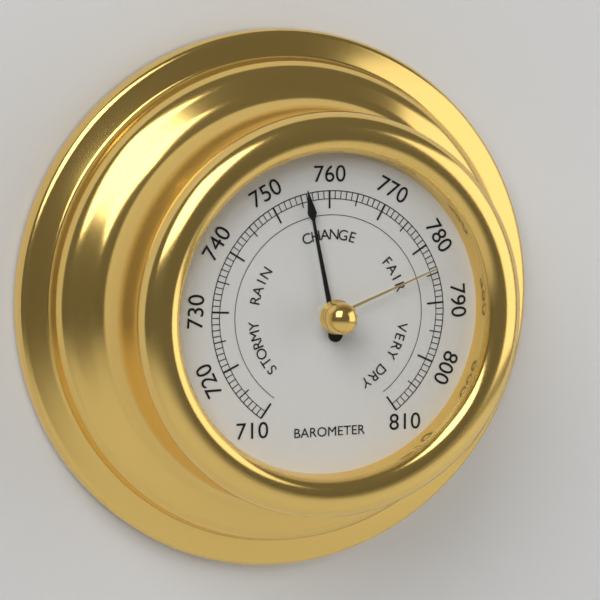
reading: 756 (no unit)
